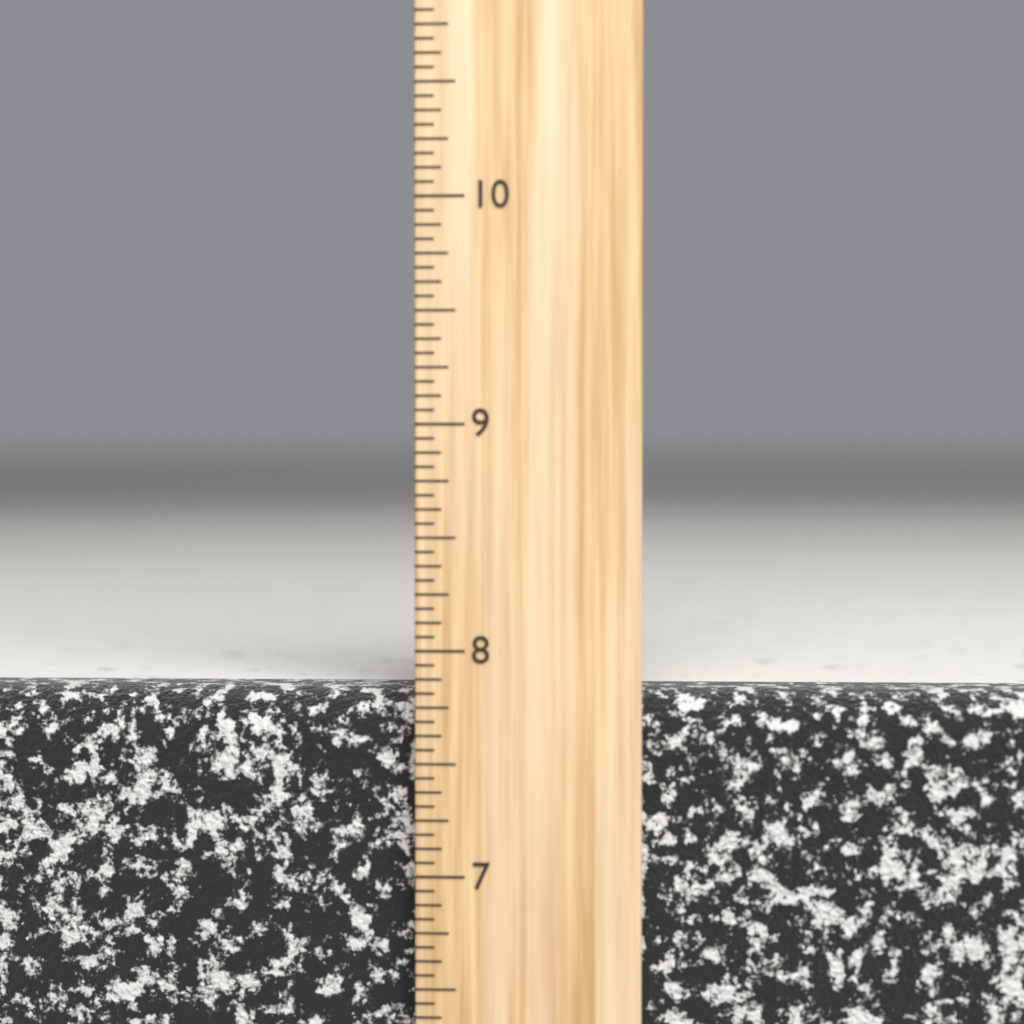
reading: 7.8125 inch
